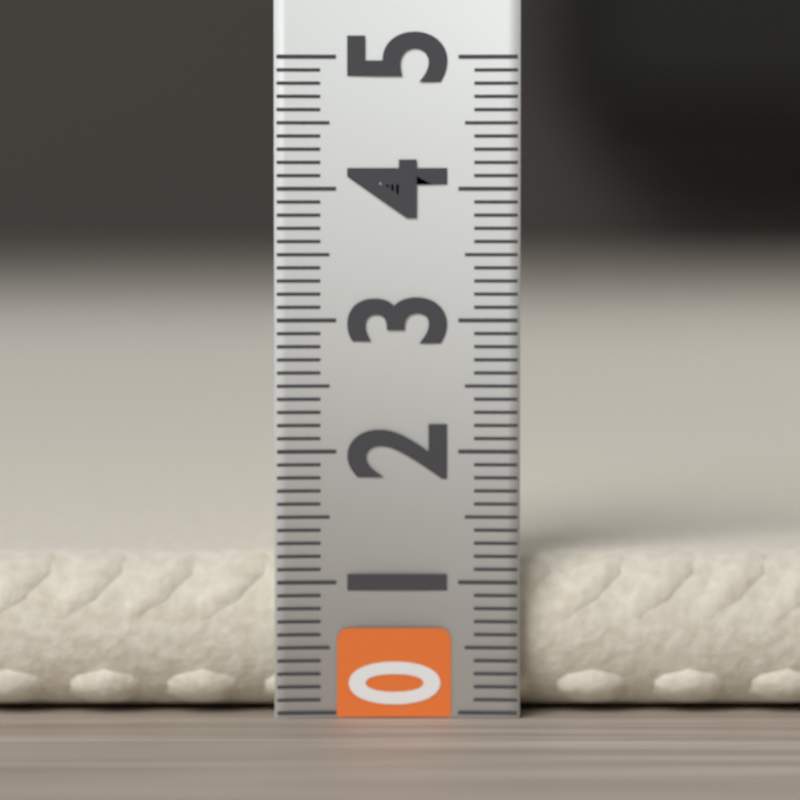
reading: 1.2 (no unit)
